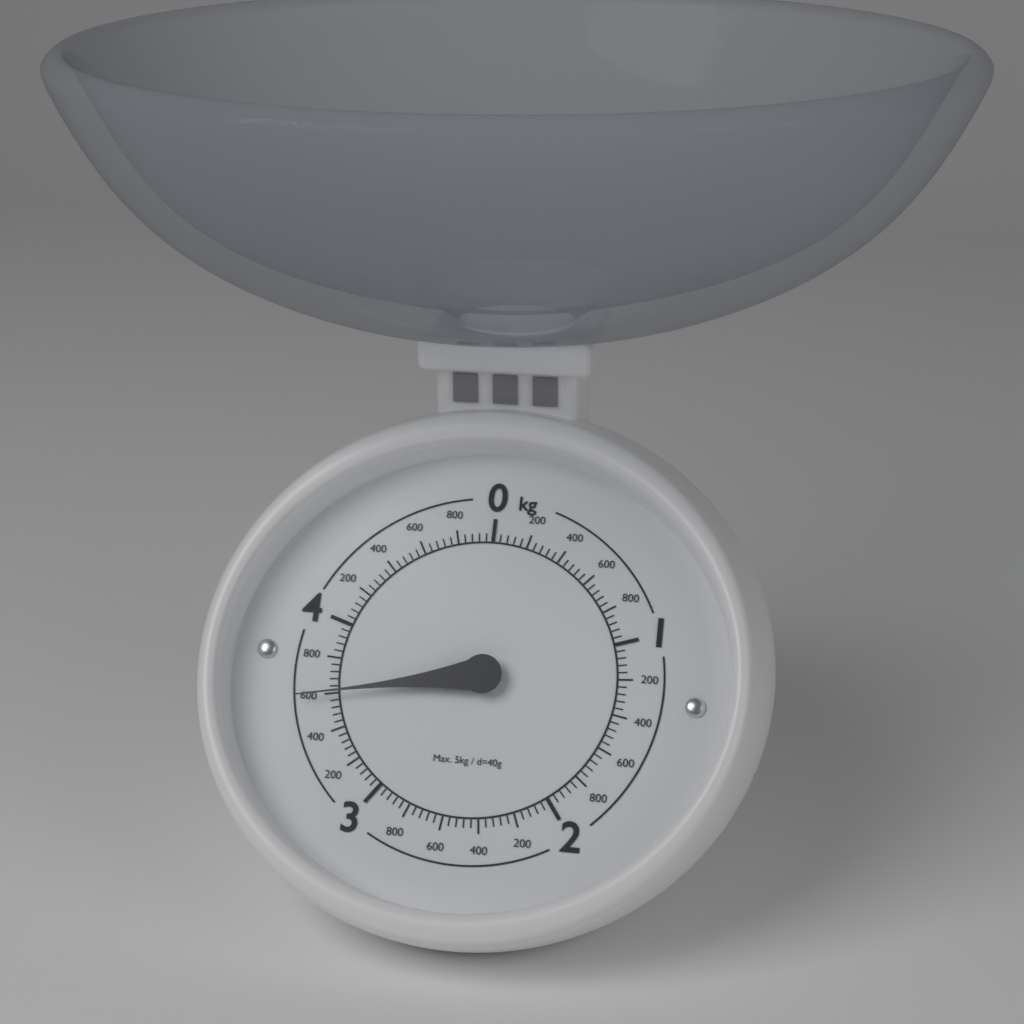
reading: 3.60 kg
